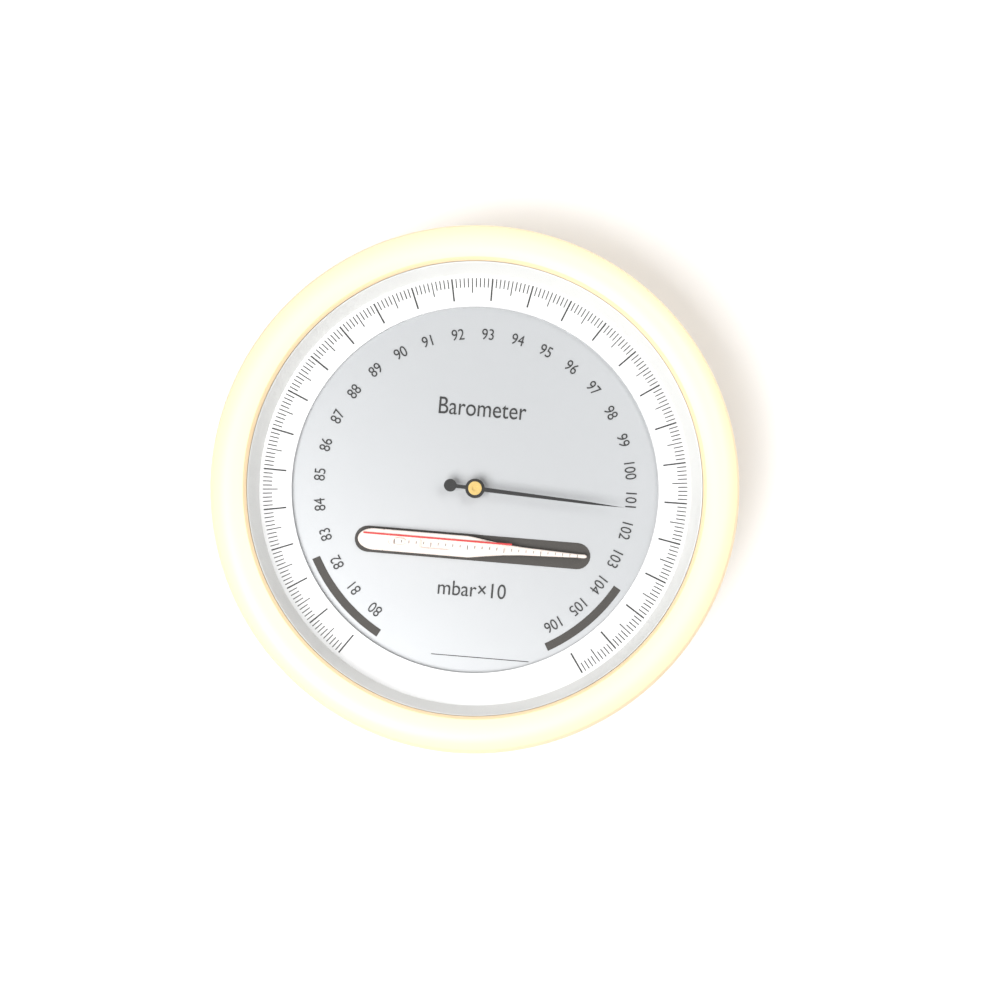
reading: 101.3 mbar×10
